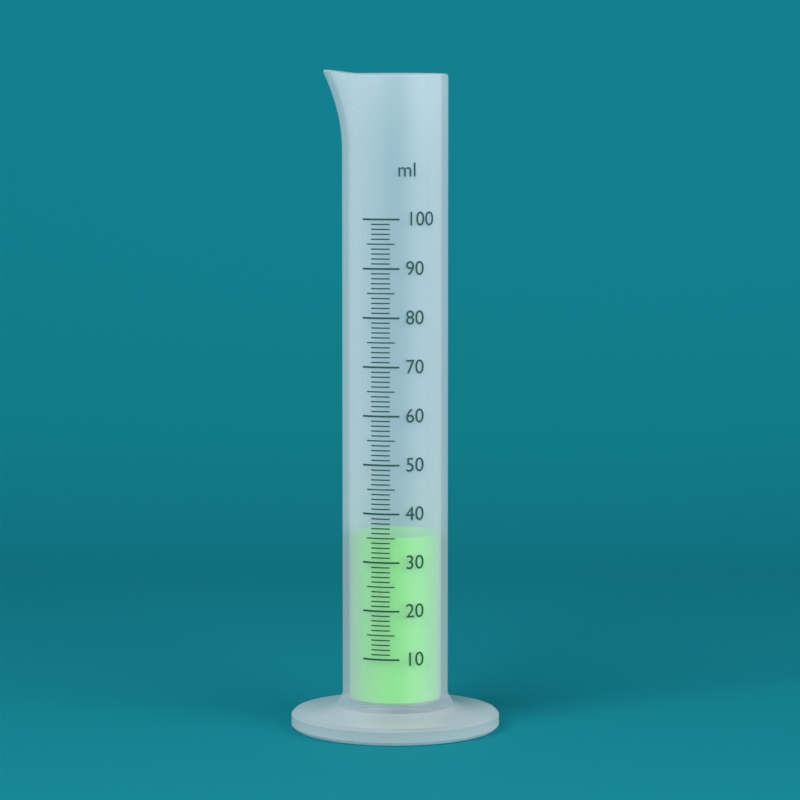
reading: 35 ml
